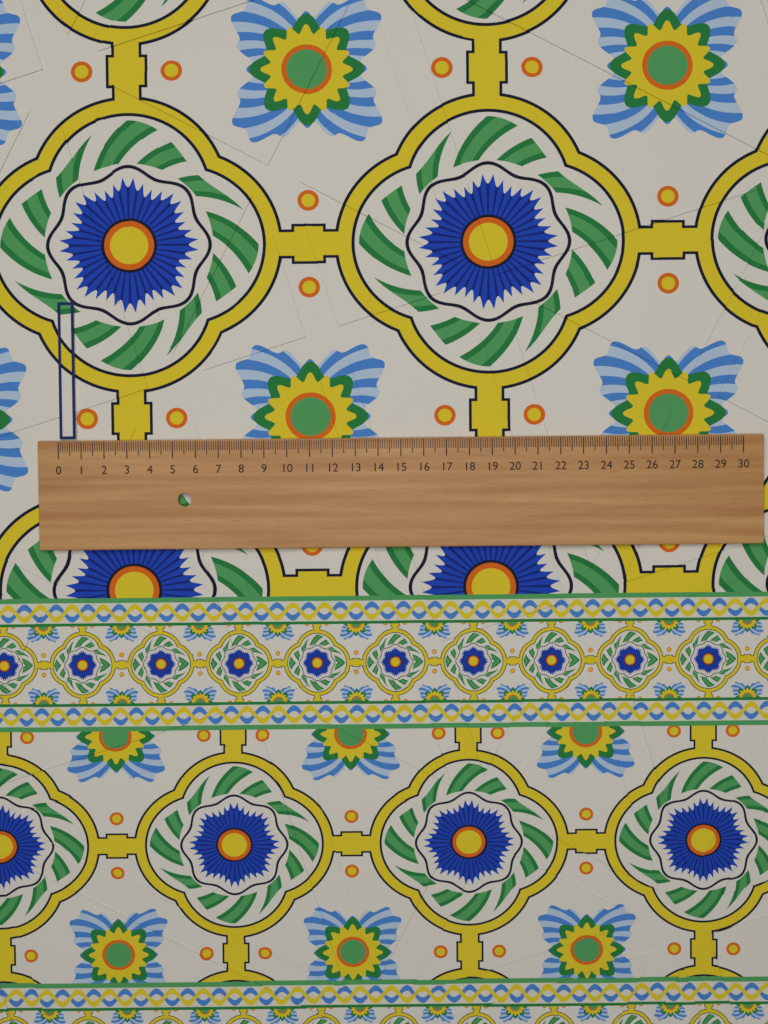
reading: 0.7 (no unit)
